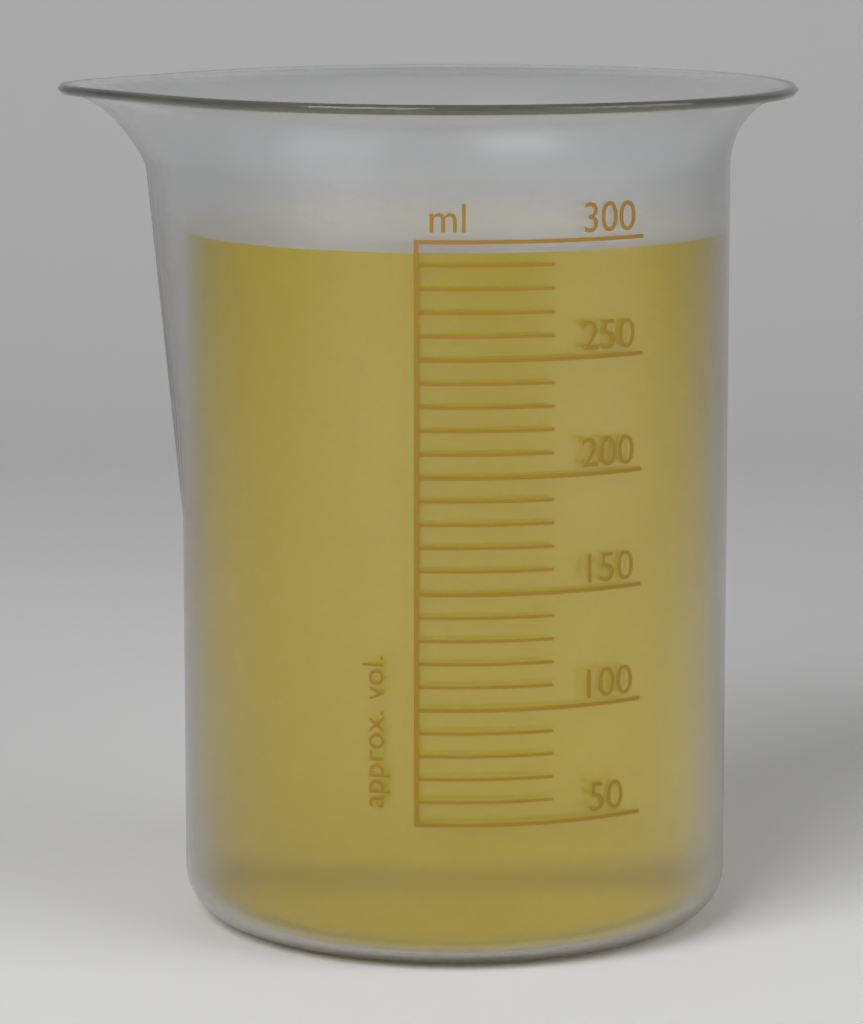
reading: 295 ml
